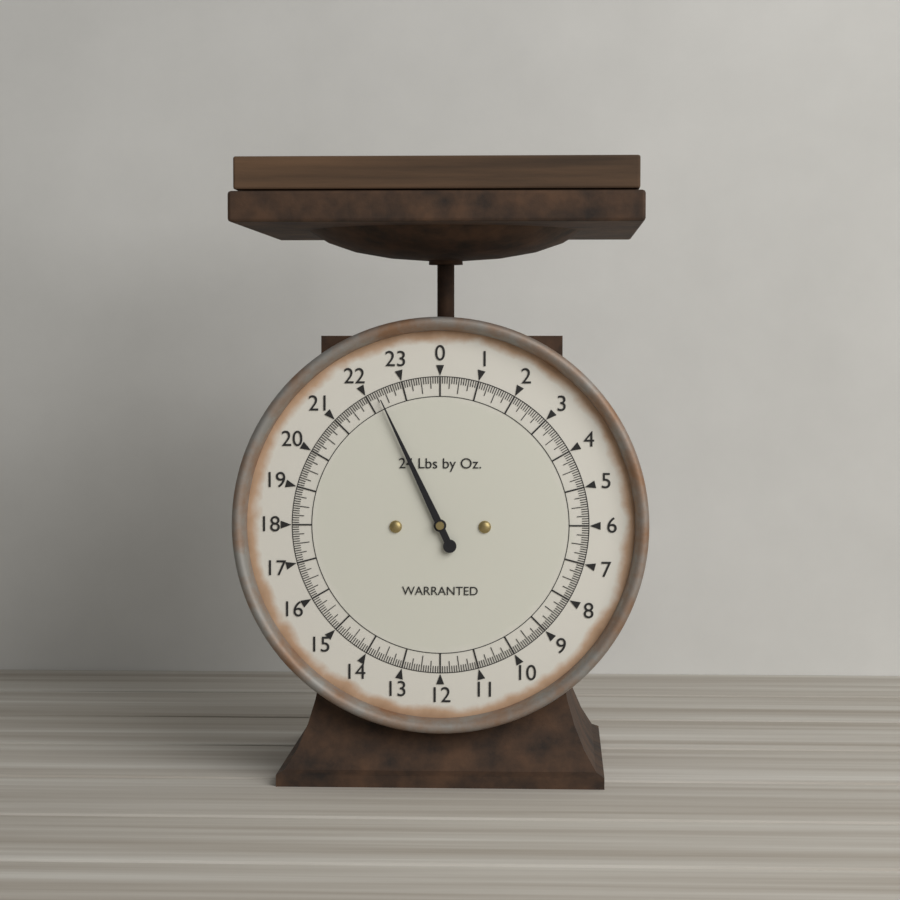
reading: 22.3125 lb
